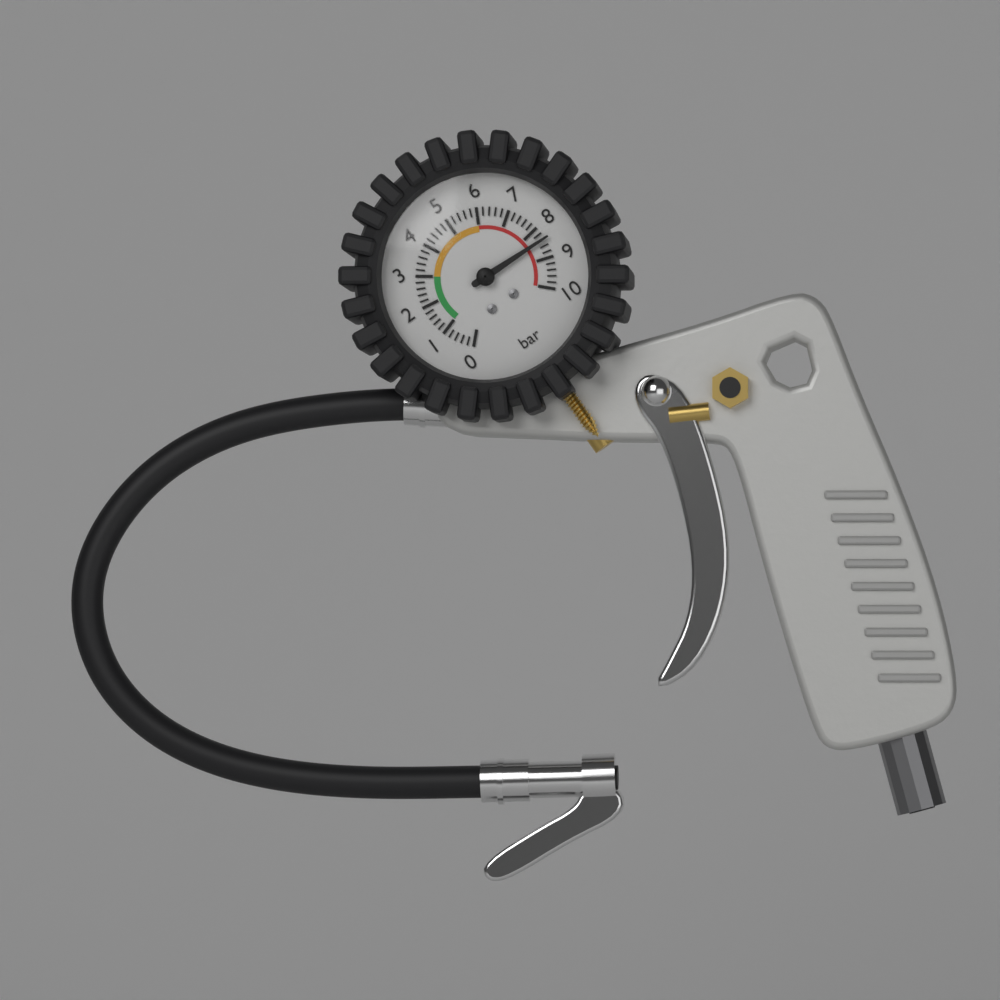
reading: 8.4 bar
